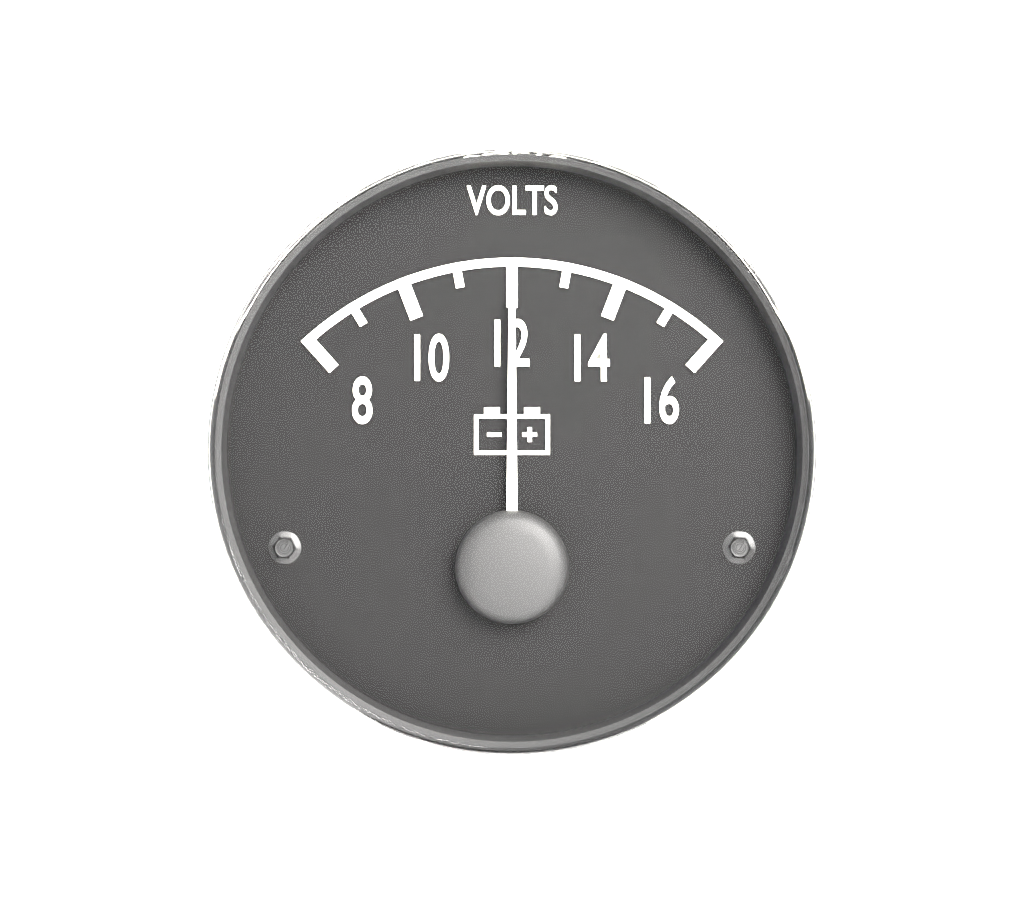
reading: 12 V
